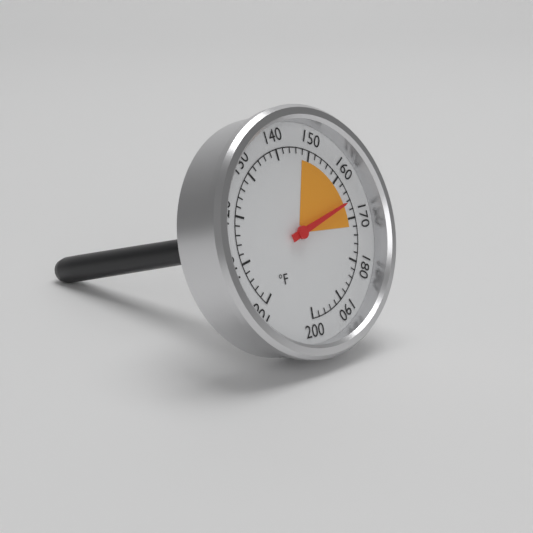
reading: 166 °F
